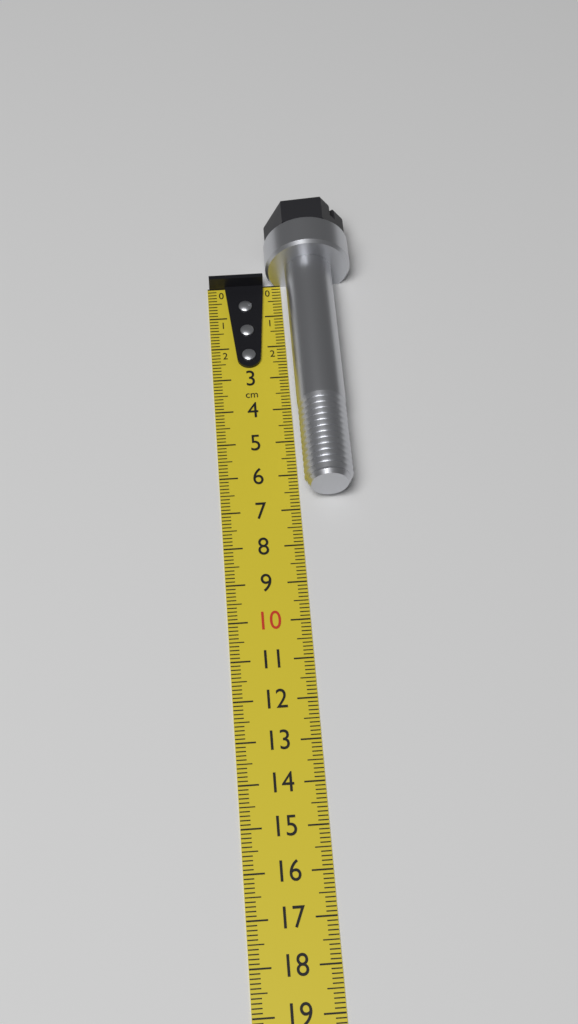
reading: 6.7 cm
